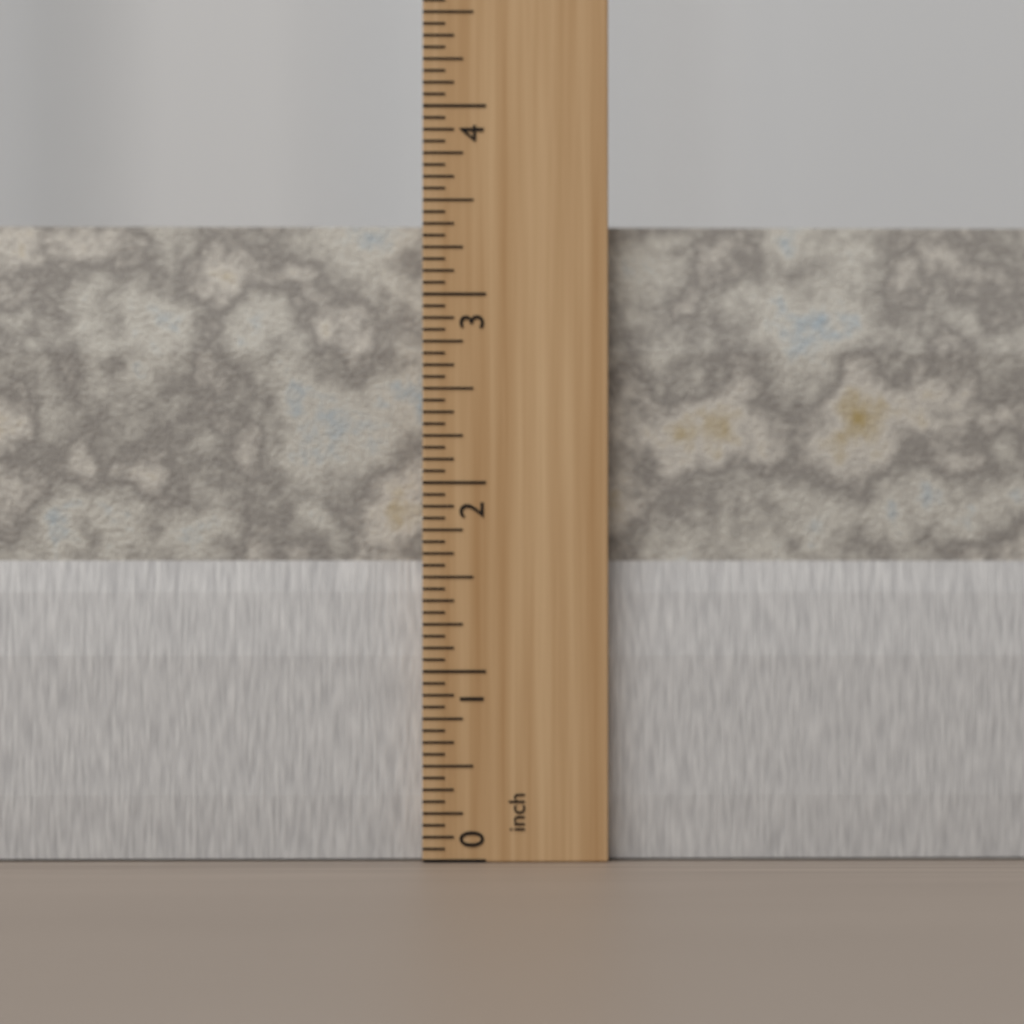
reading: 3.3750 inch
